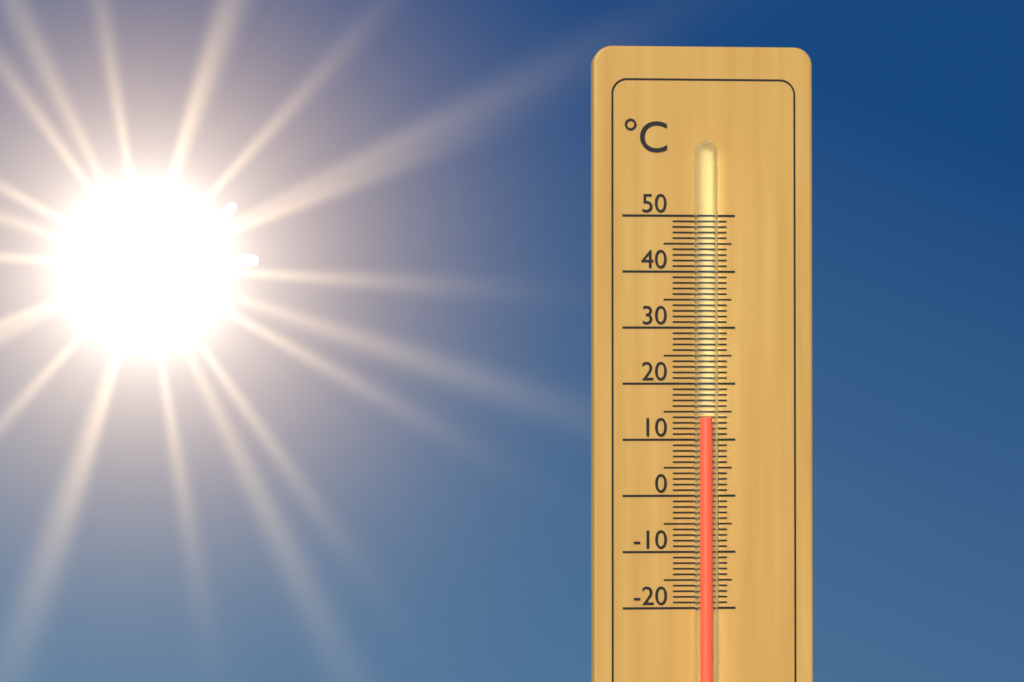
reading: 14 °C
